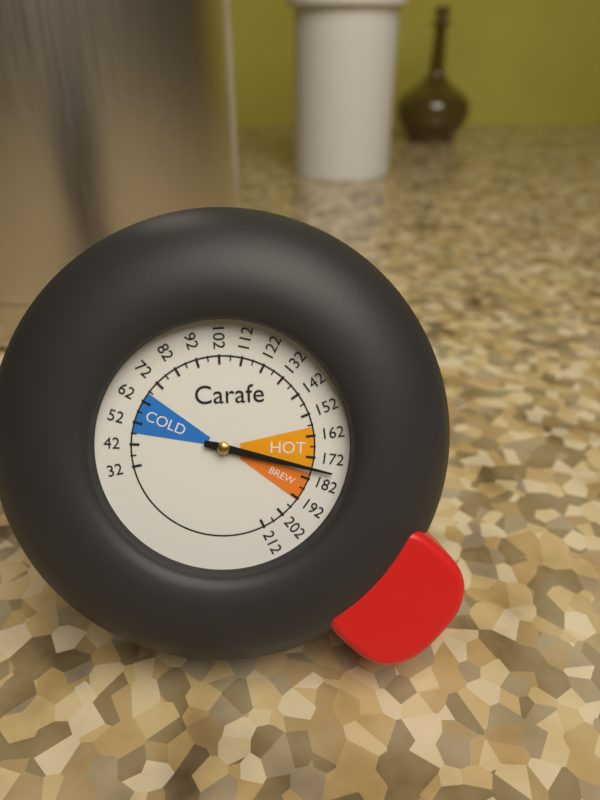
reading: 177 (no unit)
